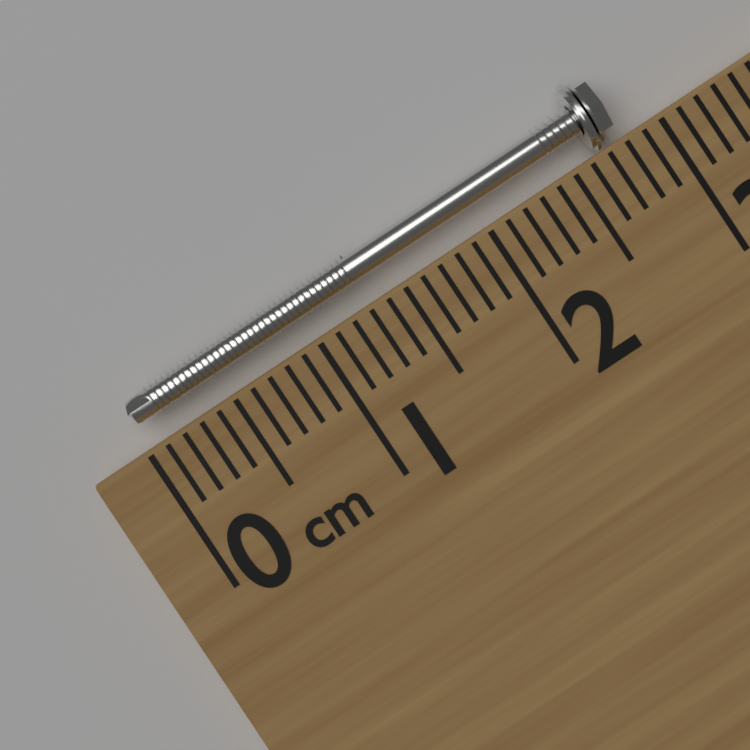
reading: 2.8 cm
